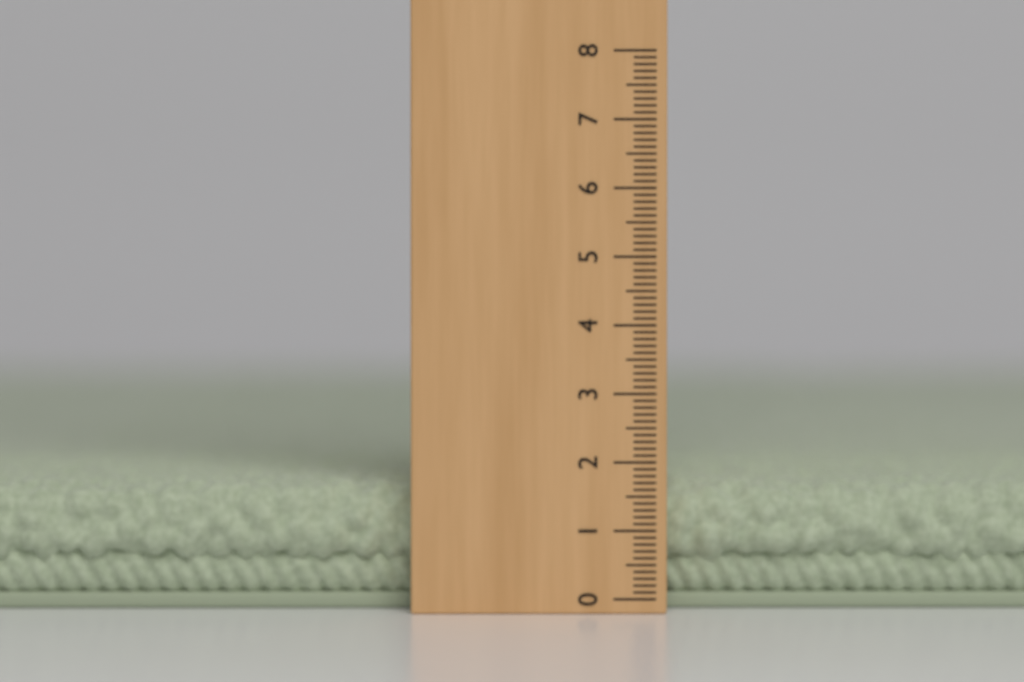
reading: 1.7 (no unit)
